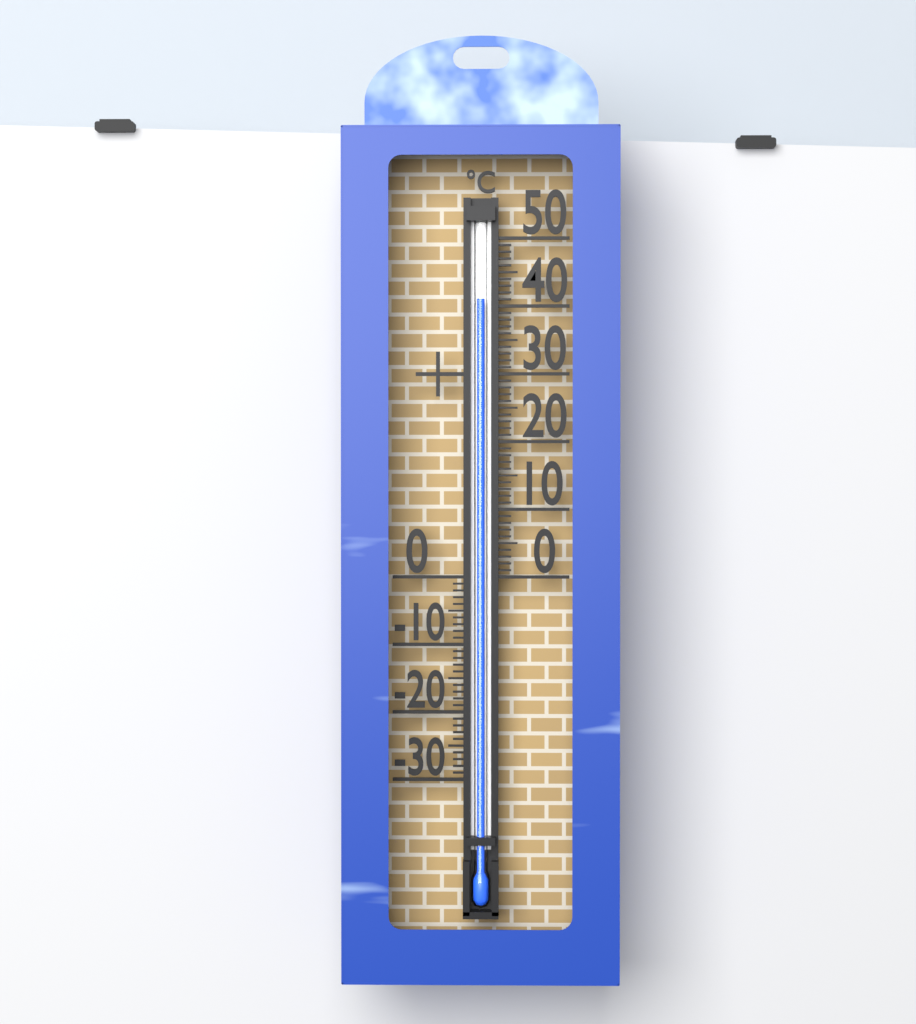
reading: 41 °C
